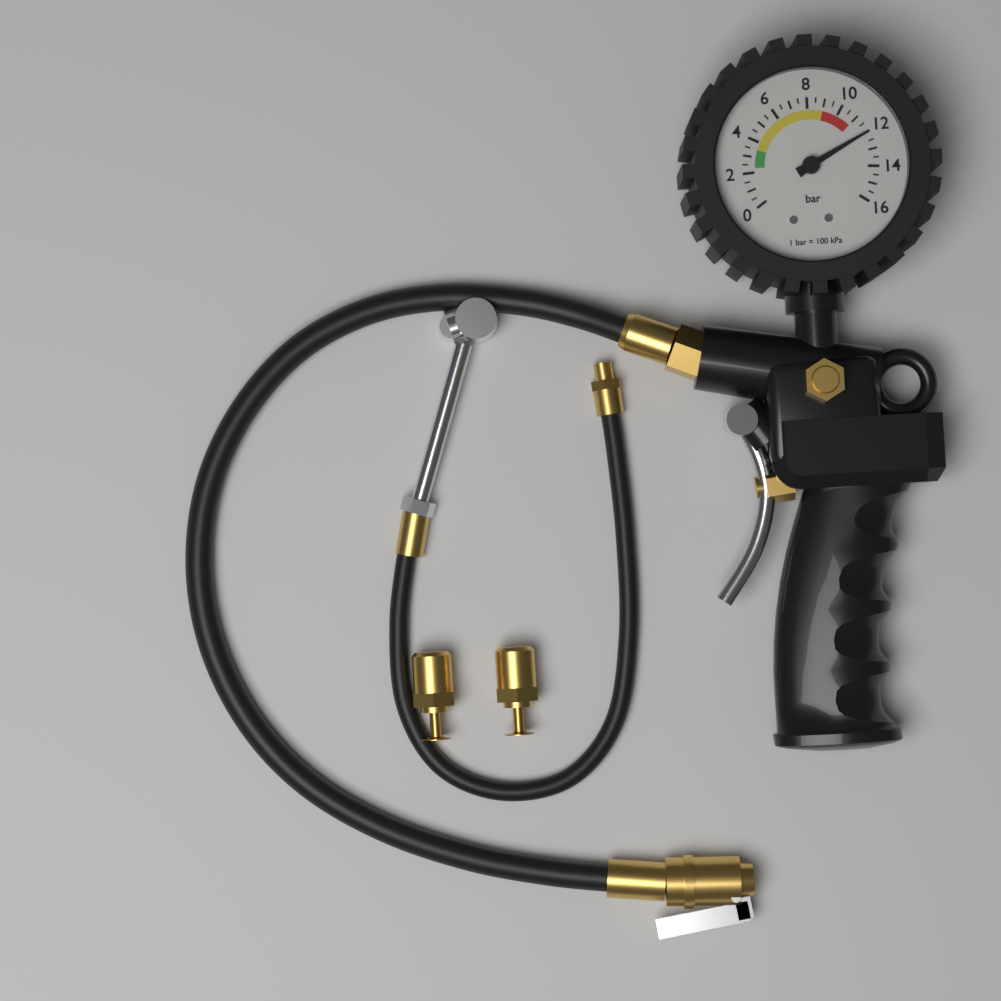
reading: 12.0 bar
